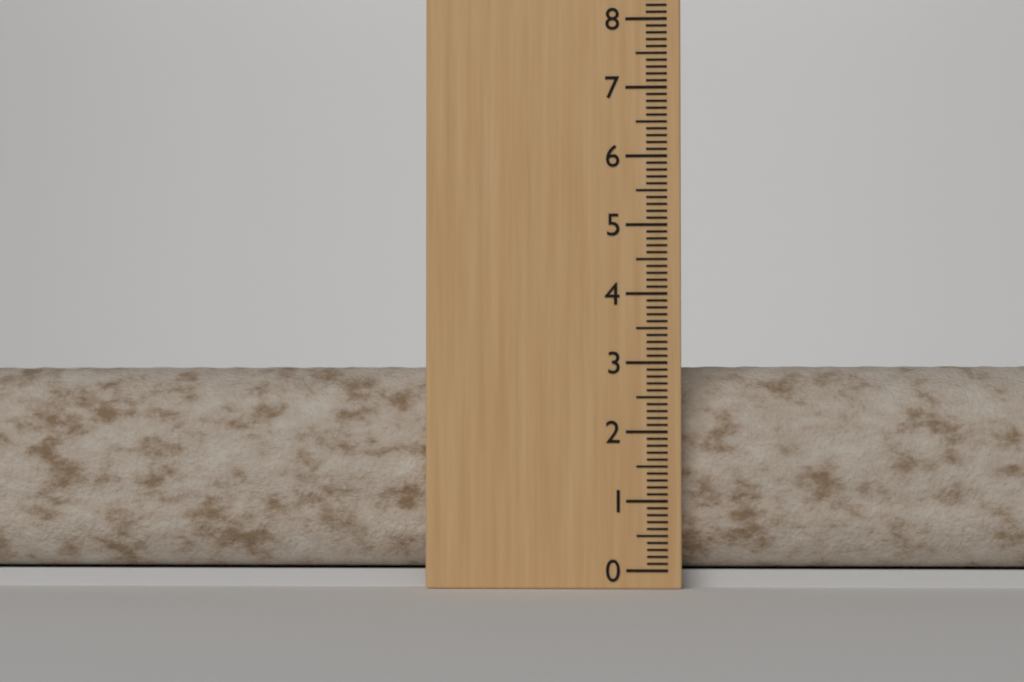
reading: 3.0 (no unit)
